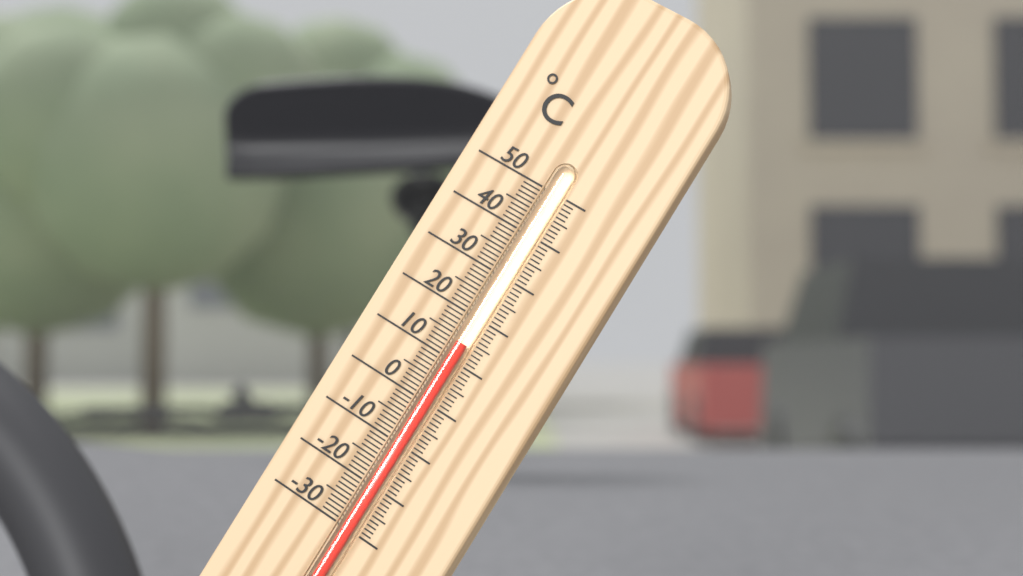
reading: 14 °C
